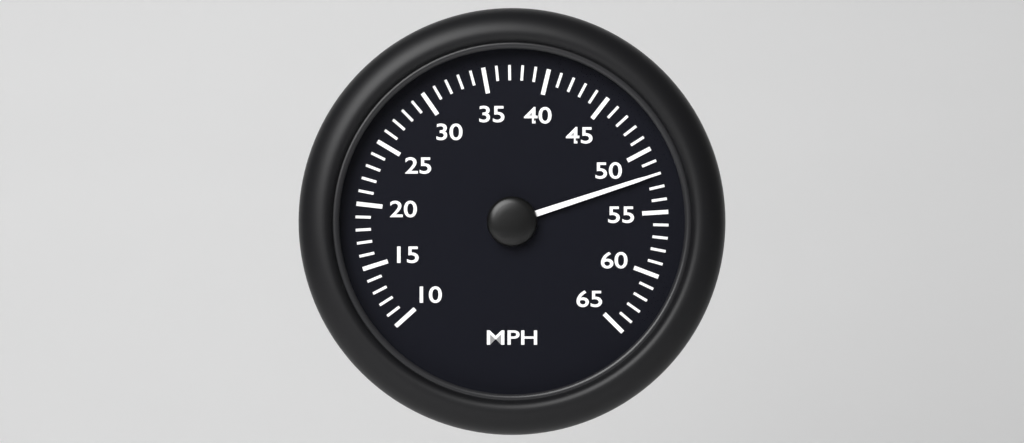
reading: 52 MPH
